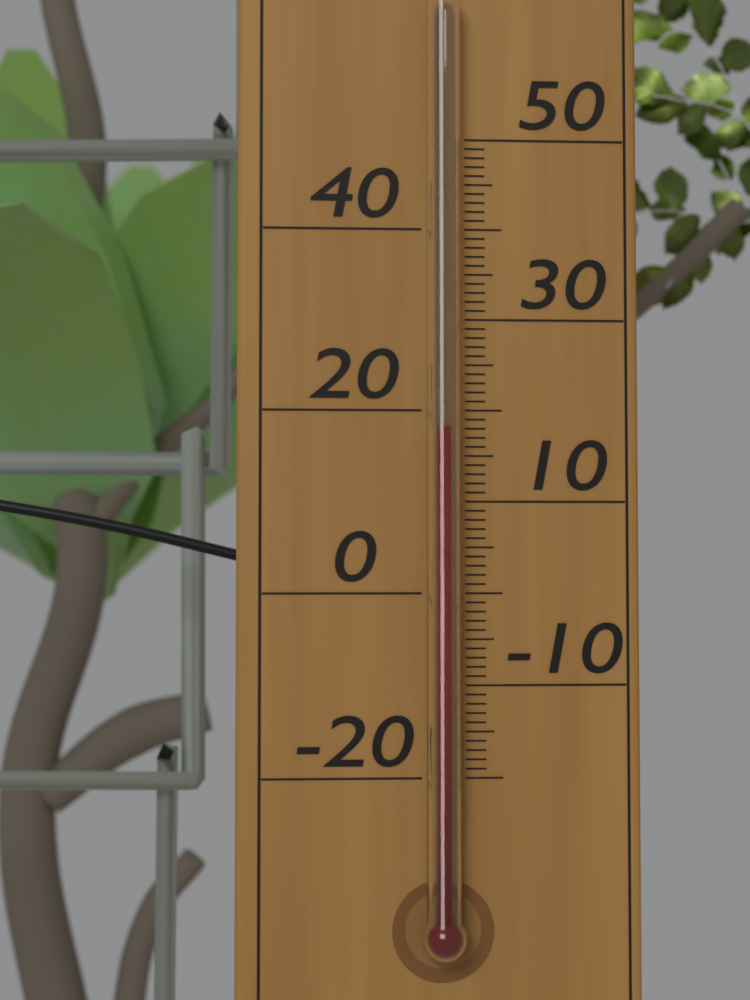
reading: 18 °C
